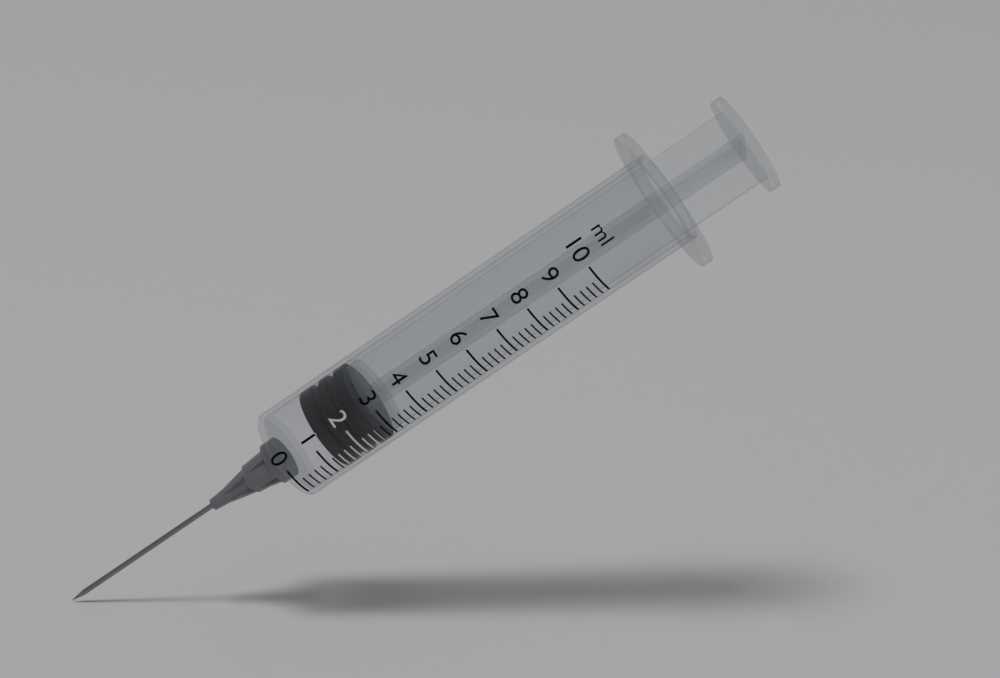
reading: 1.2 ml
